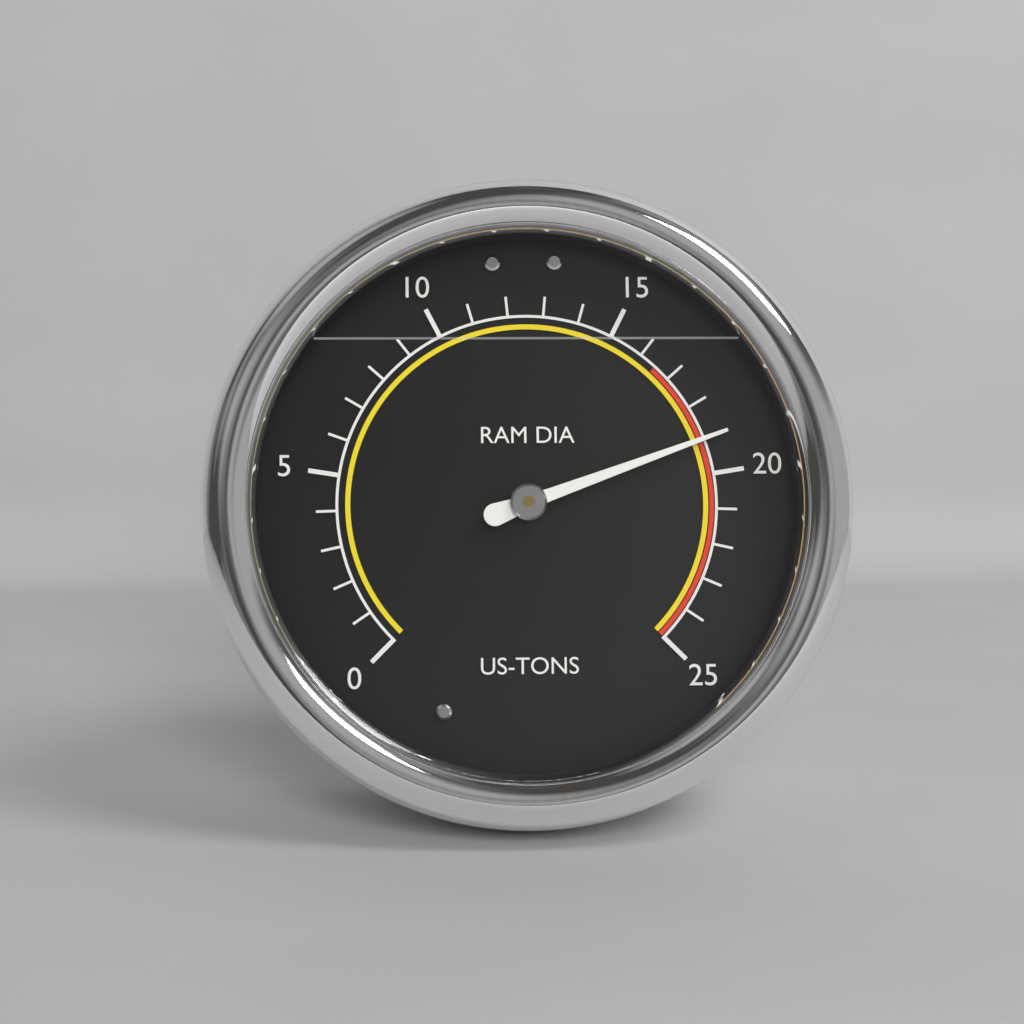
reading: 19 US-TONS
